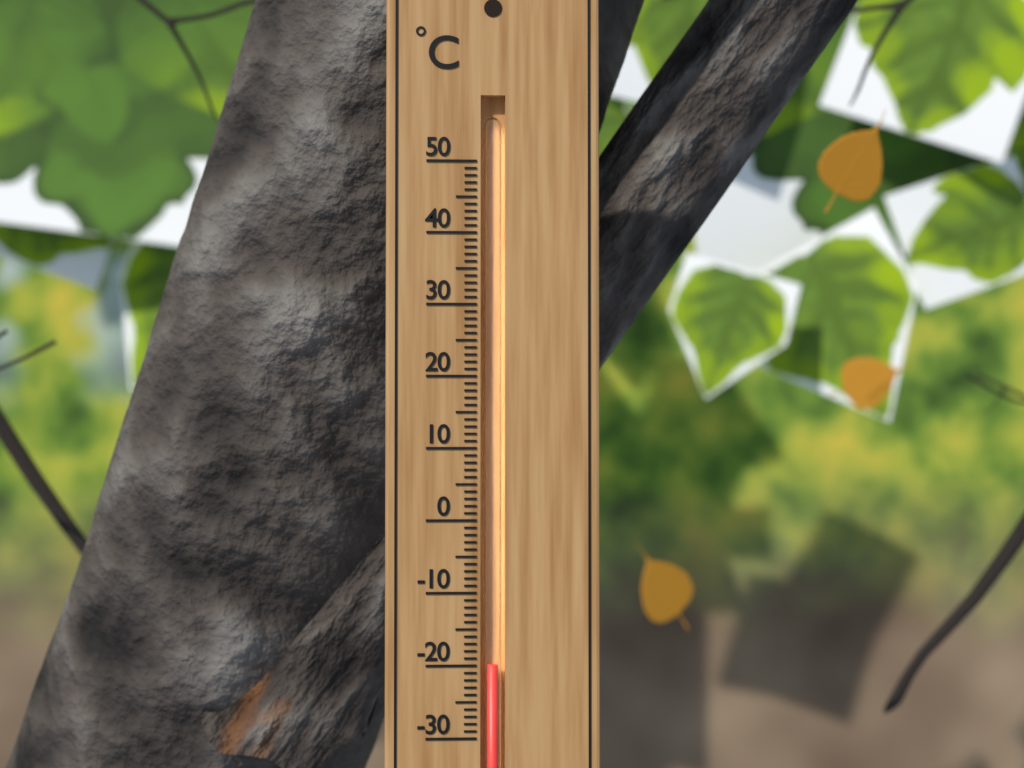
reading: -20 °C
